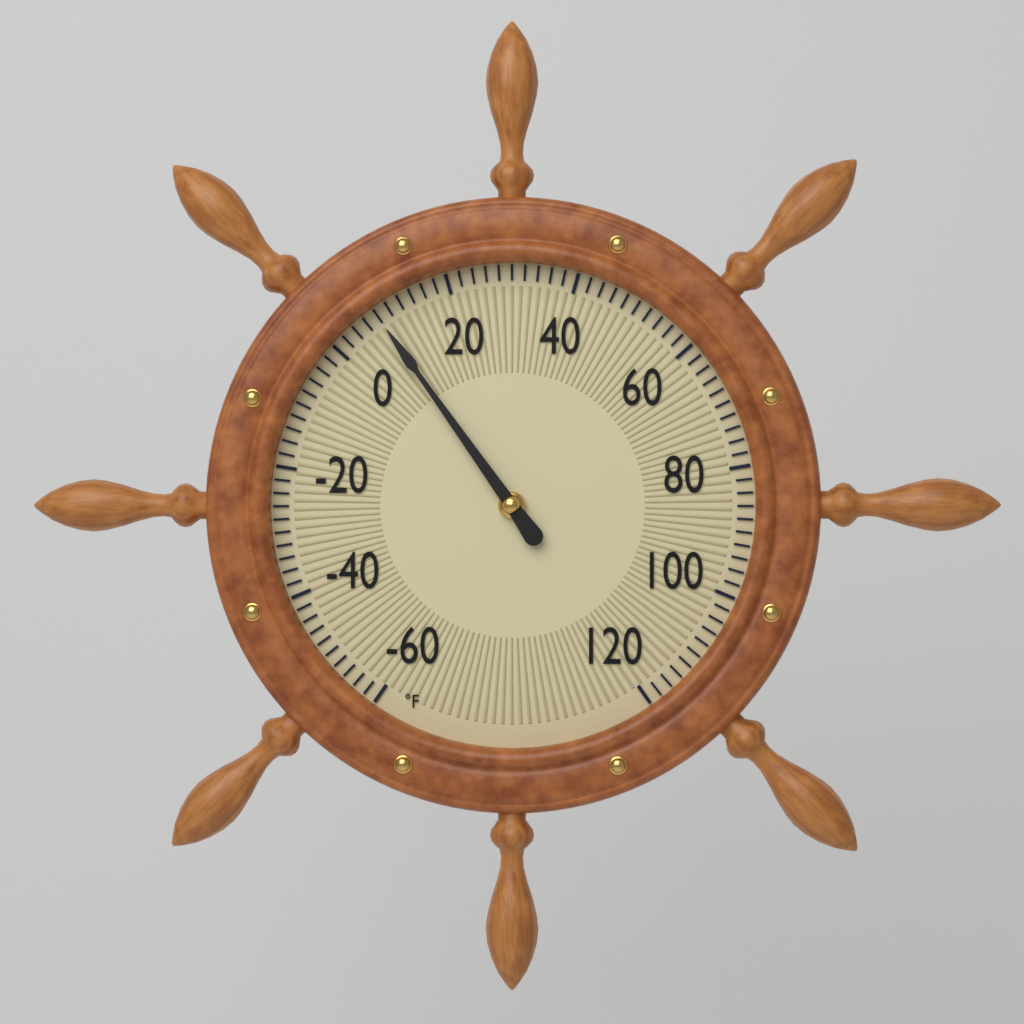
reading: 8 °F
